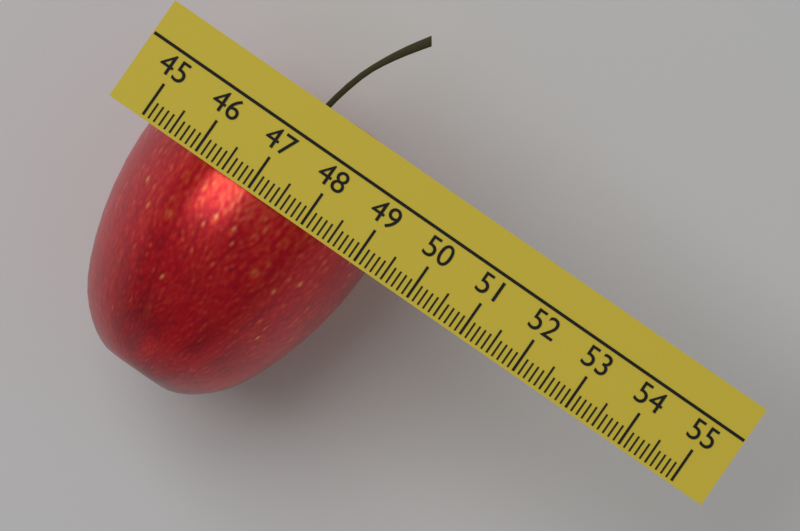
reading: 49.2 (no unit)
